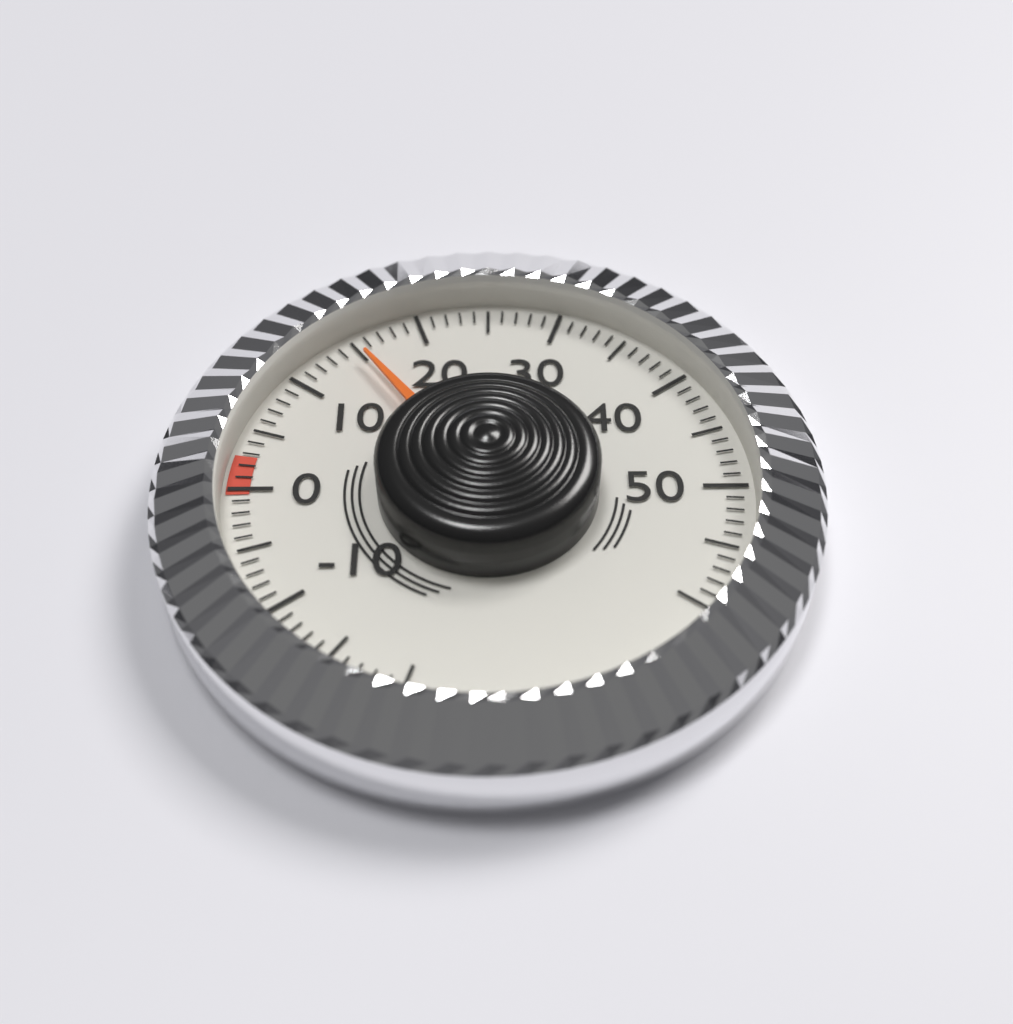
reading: 15 (no unit)
